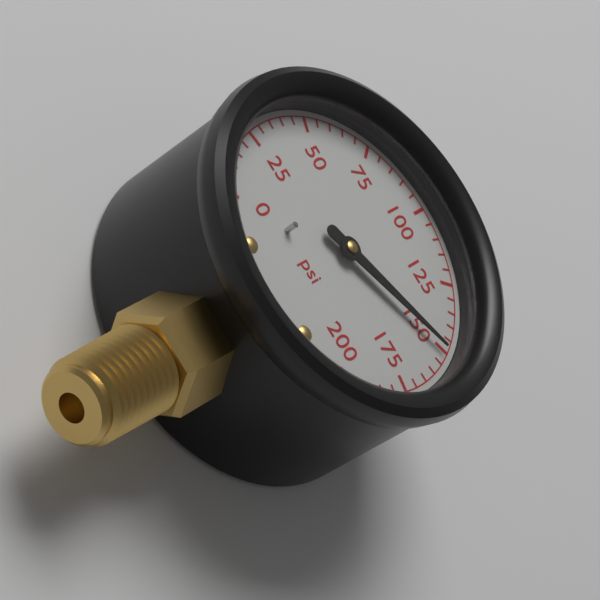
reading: 150 psi
